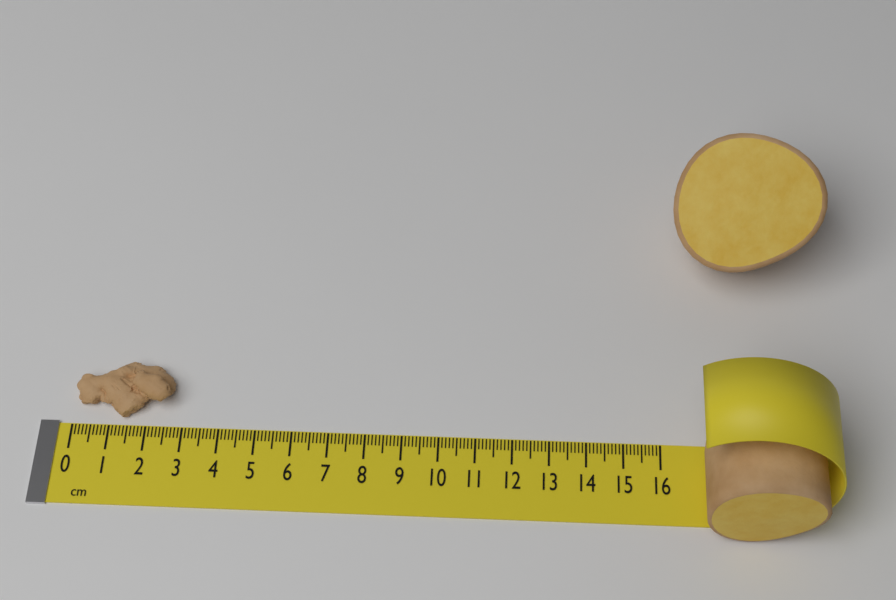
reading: 2.7 cm
